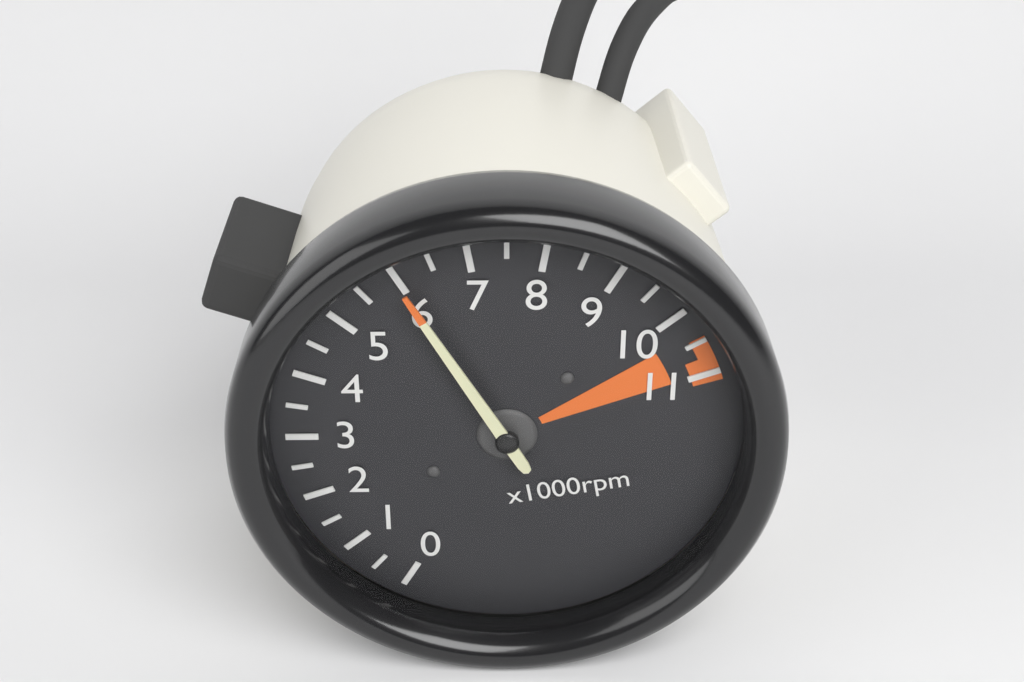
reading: 6.0 x1000rpm
